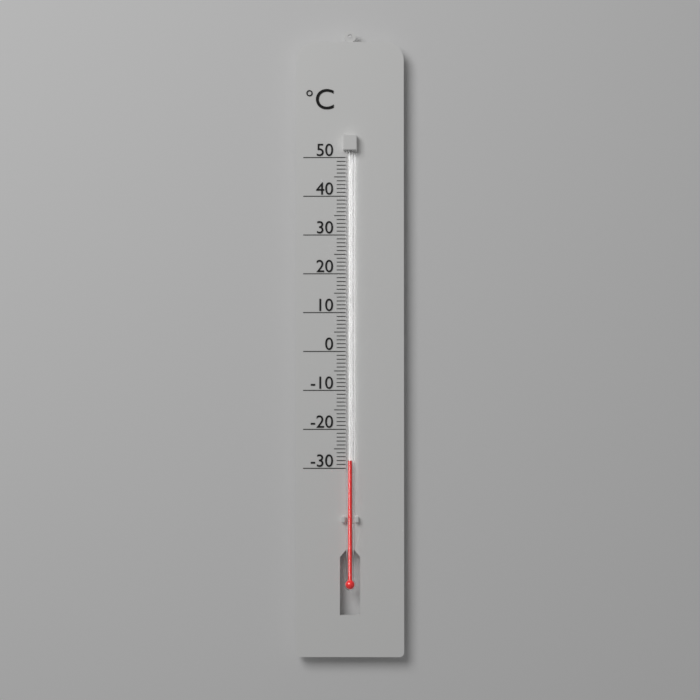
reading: -28 °C
